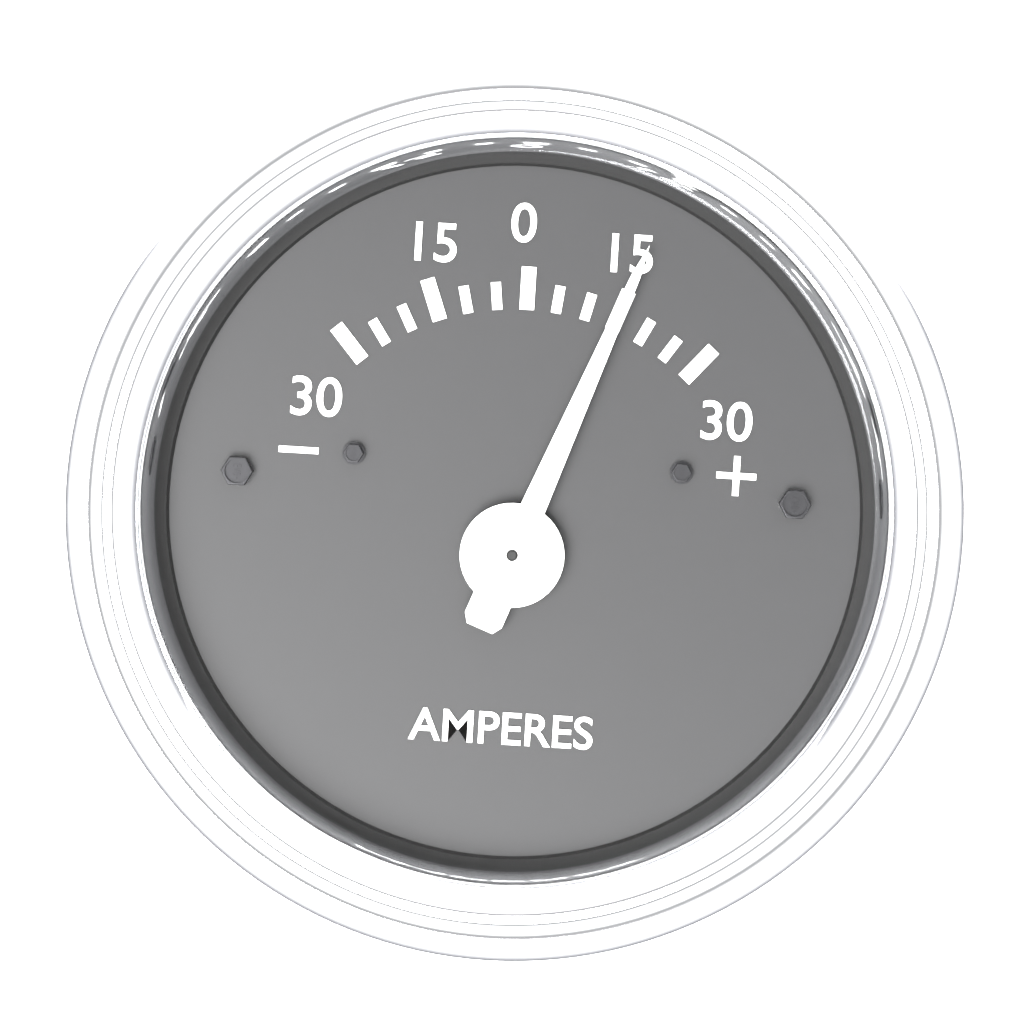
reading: 15 A
